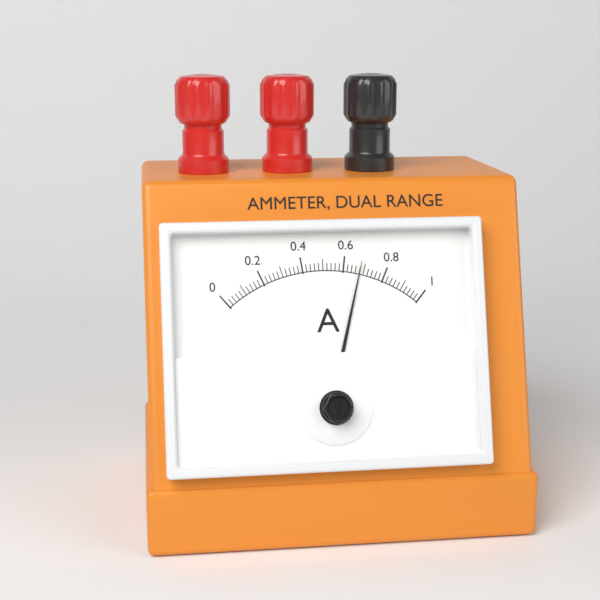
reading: 0.68 A
